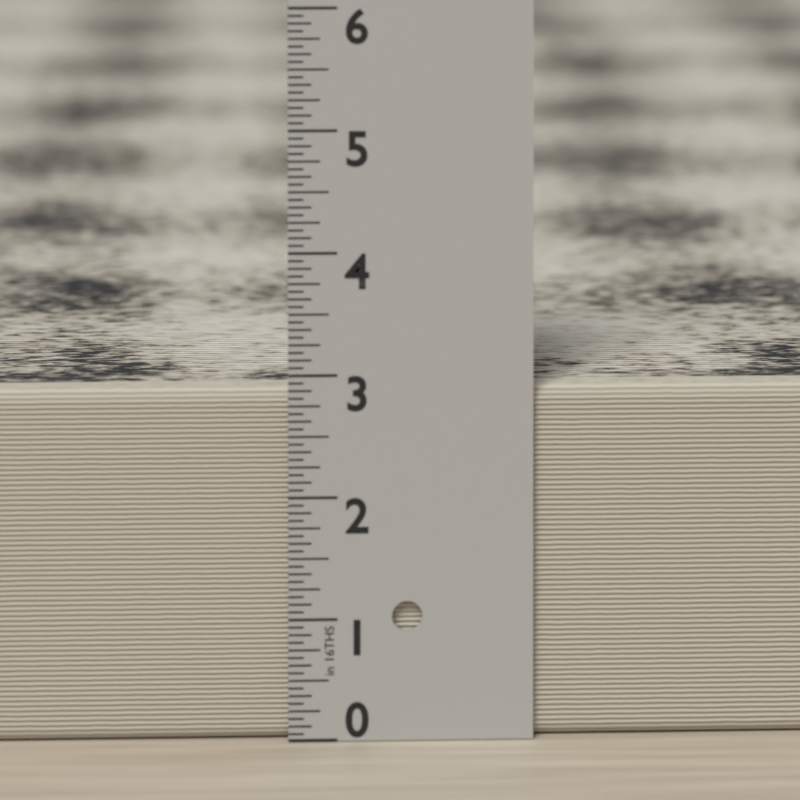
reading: 2.8750 in
